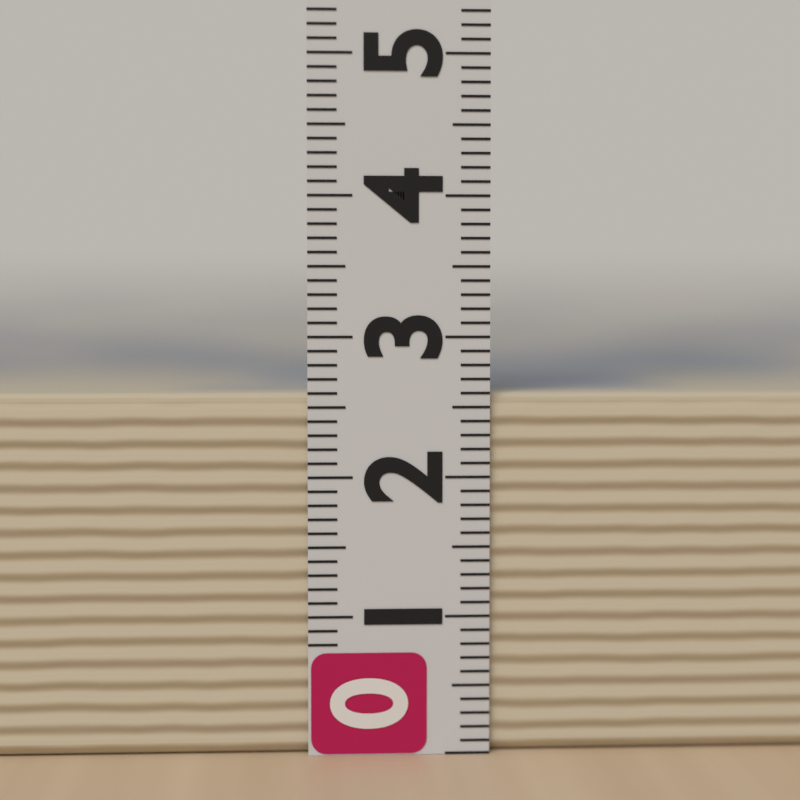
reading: 2.6 (no unit)
